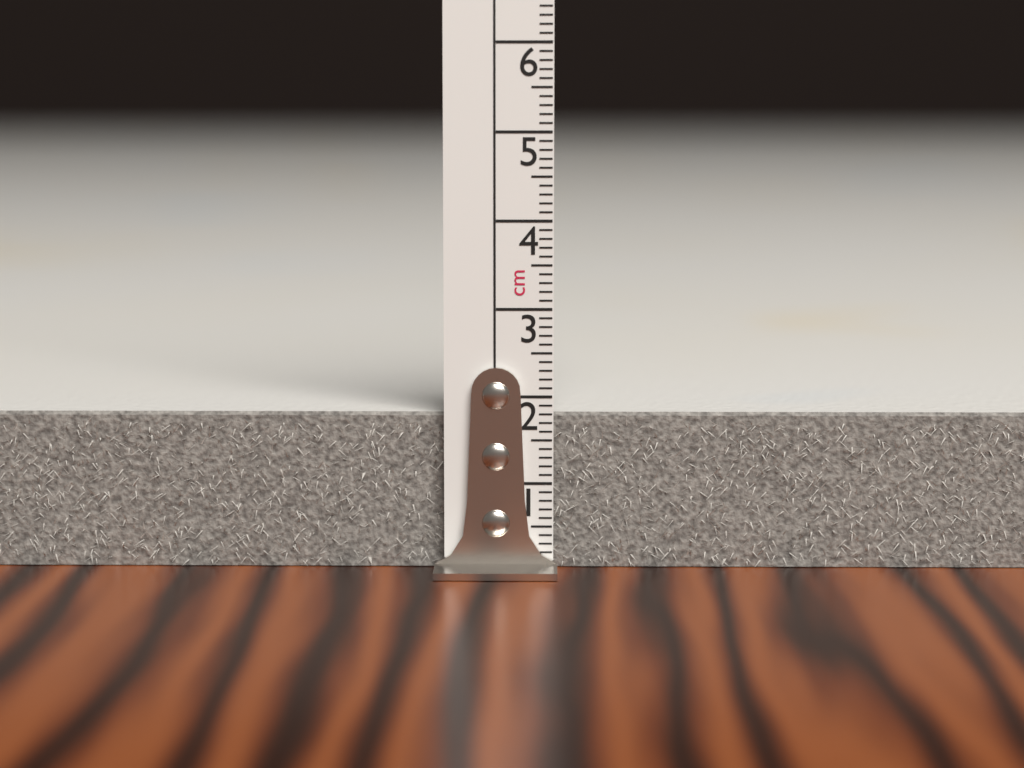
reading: 1.8 cm
